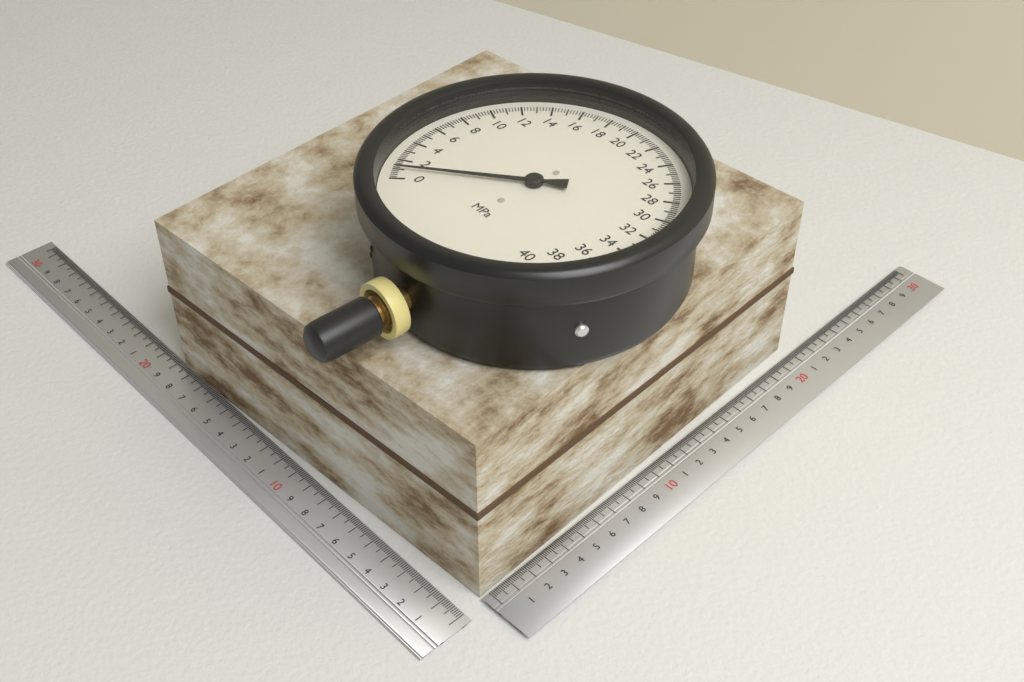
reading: 1.0 MPa
